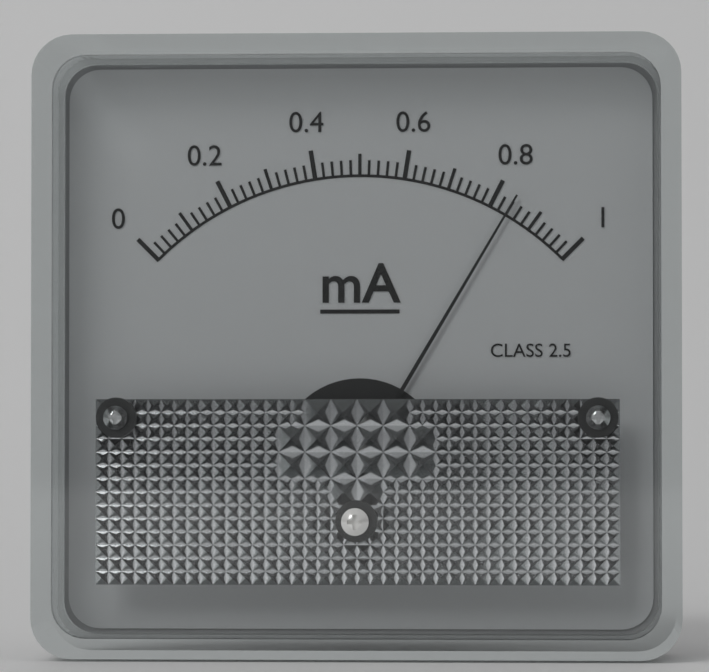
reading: 0.84 mA
